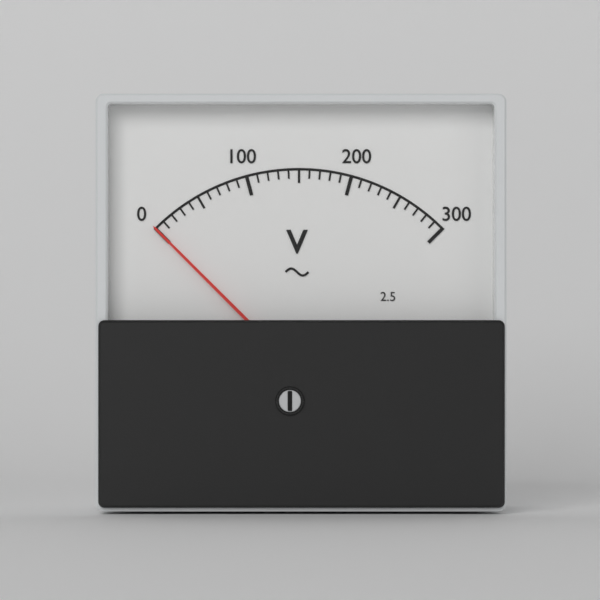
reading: 0 V
